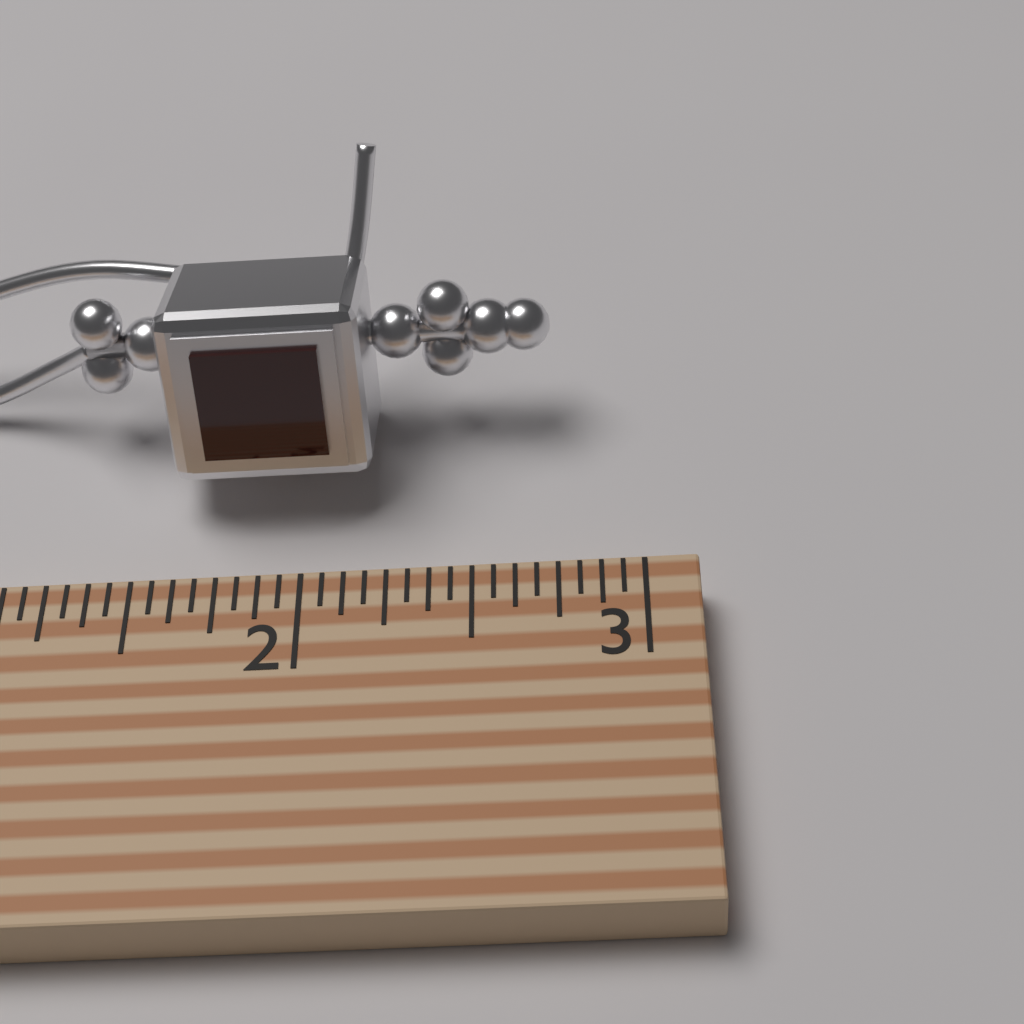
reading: 2.7500 (no unit)
